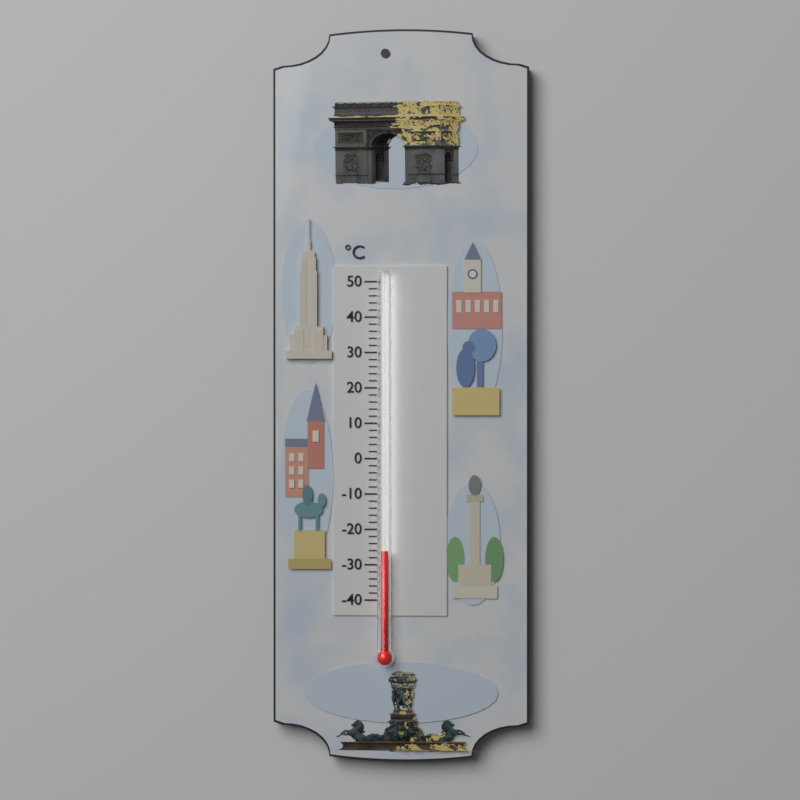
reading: -26 °C
